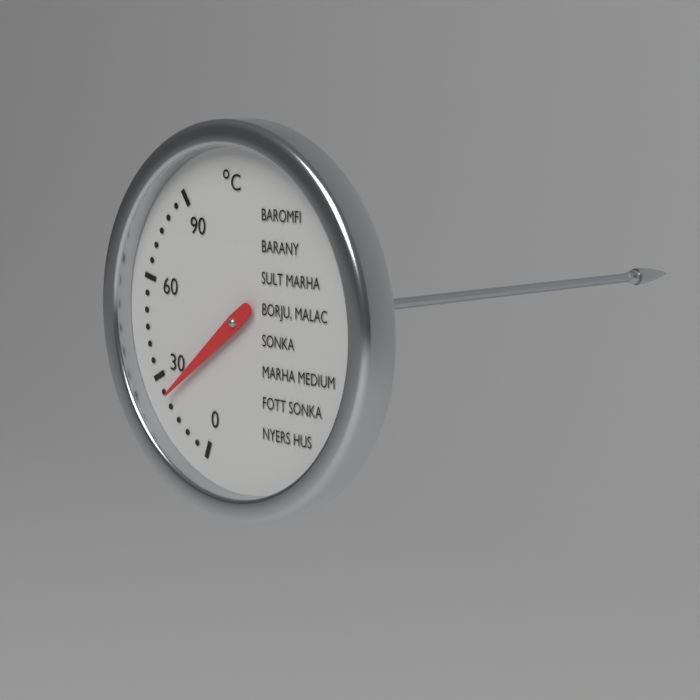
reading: 23 °C
